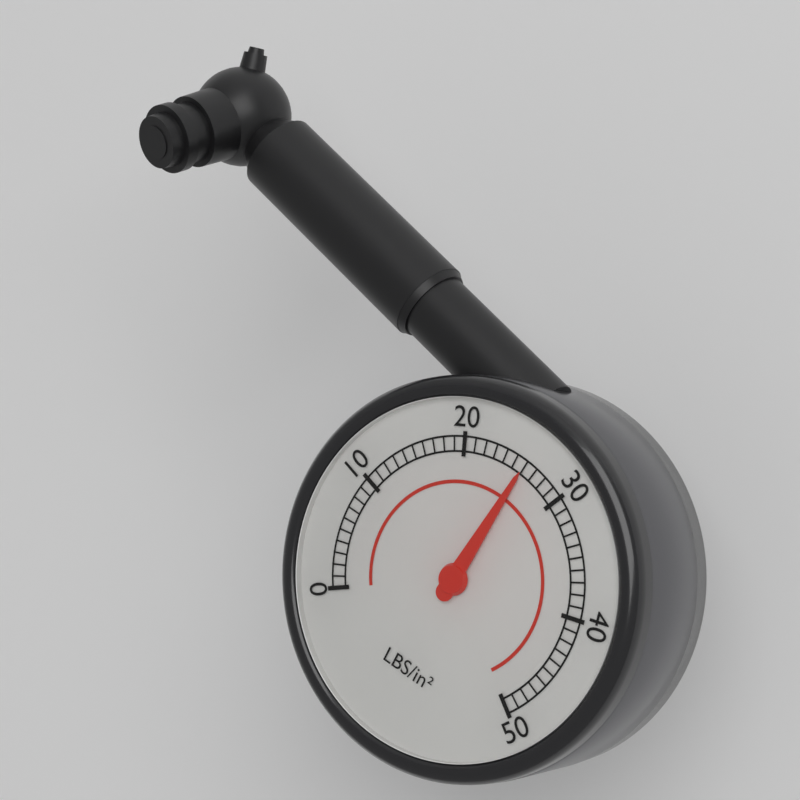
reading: 26 psi
